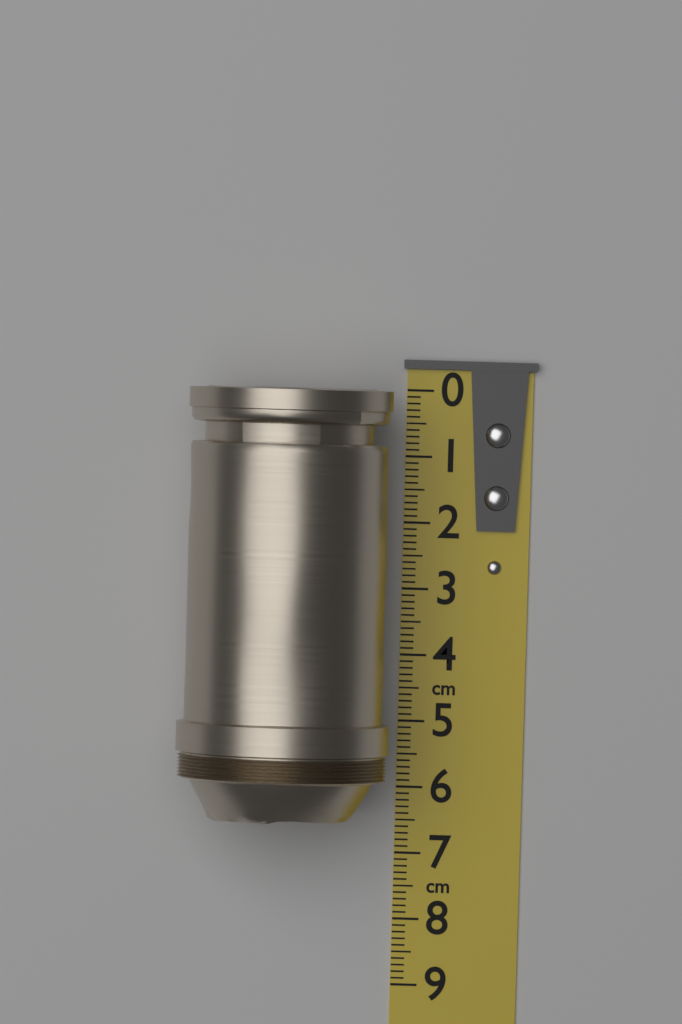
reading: 6.5 cm
